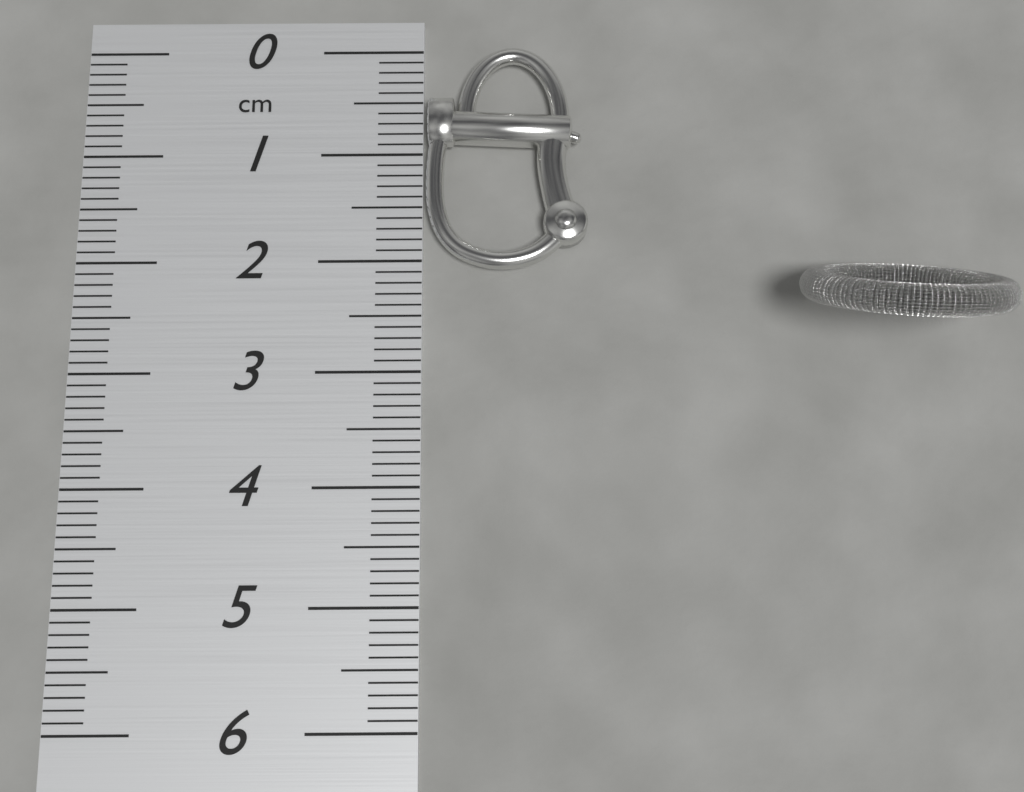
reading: 2.1 cm
